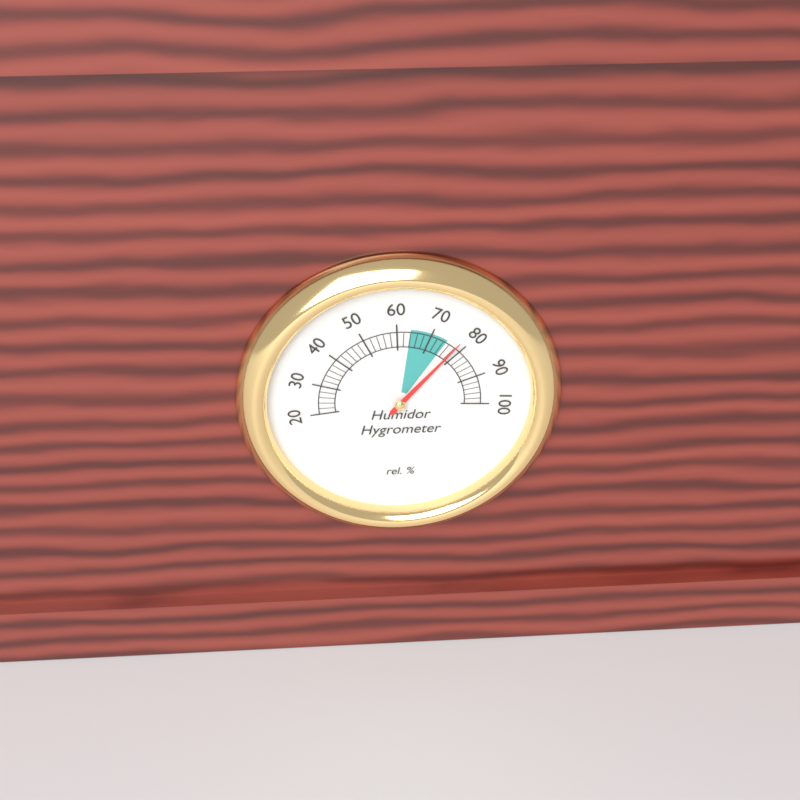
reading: 78 %
